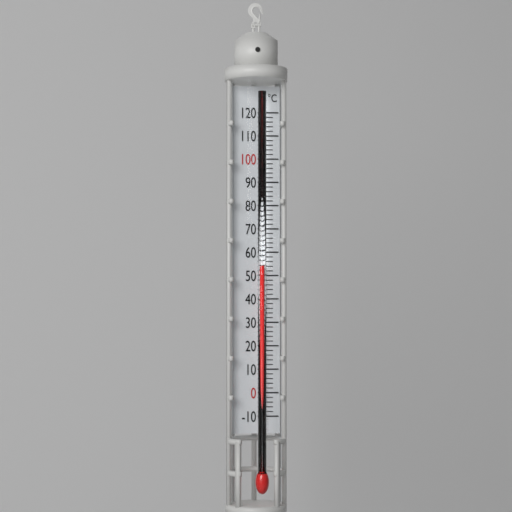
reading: 54 °C
